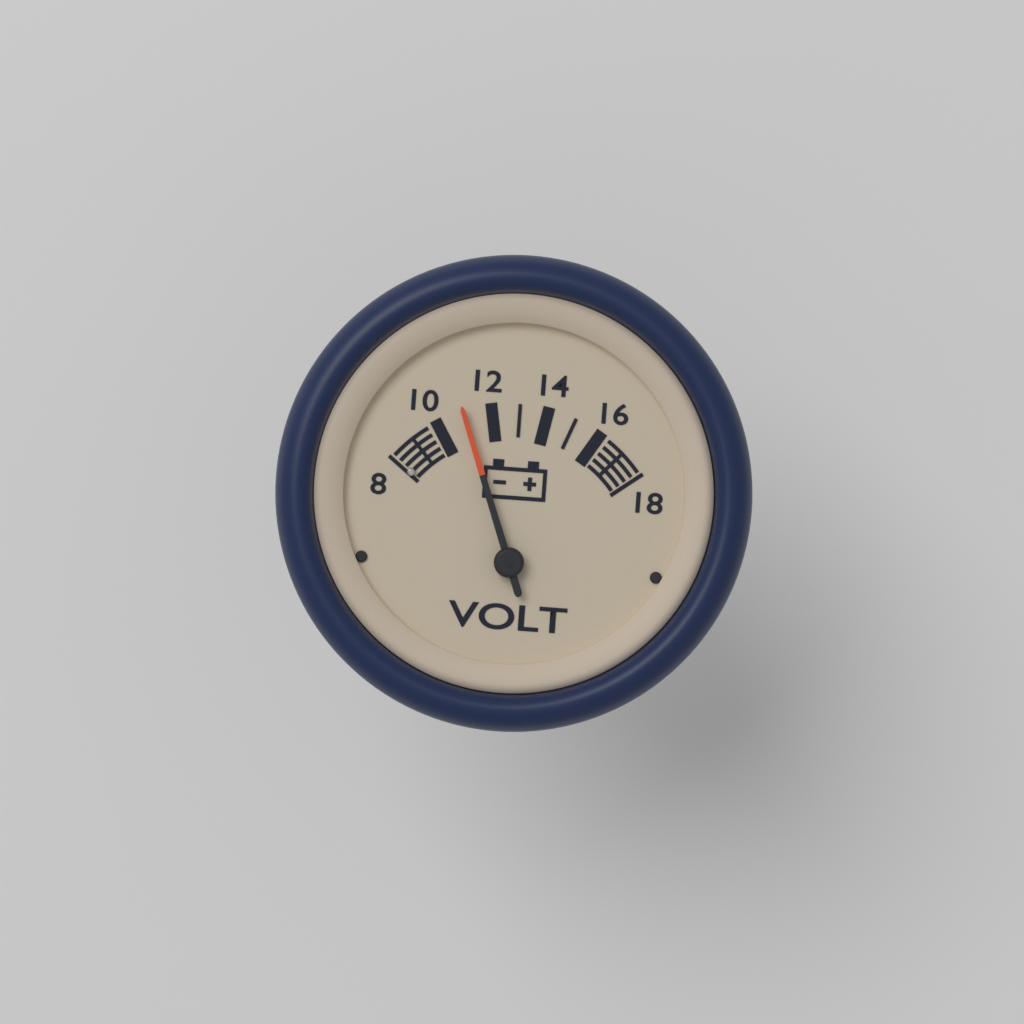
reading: 11 V
